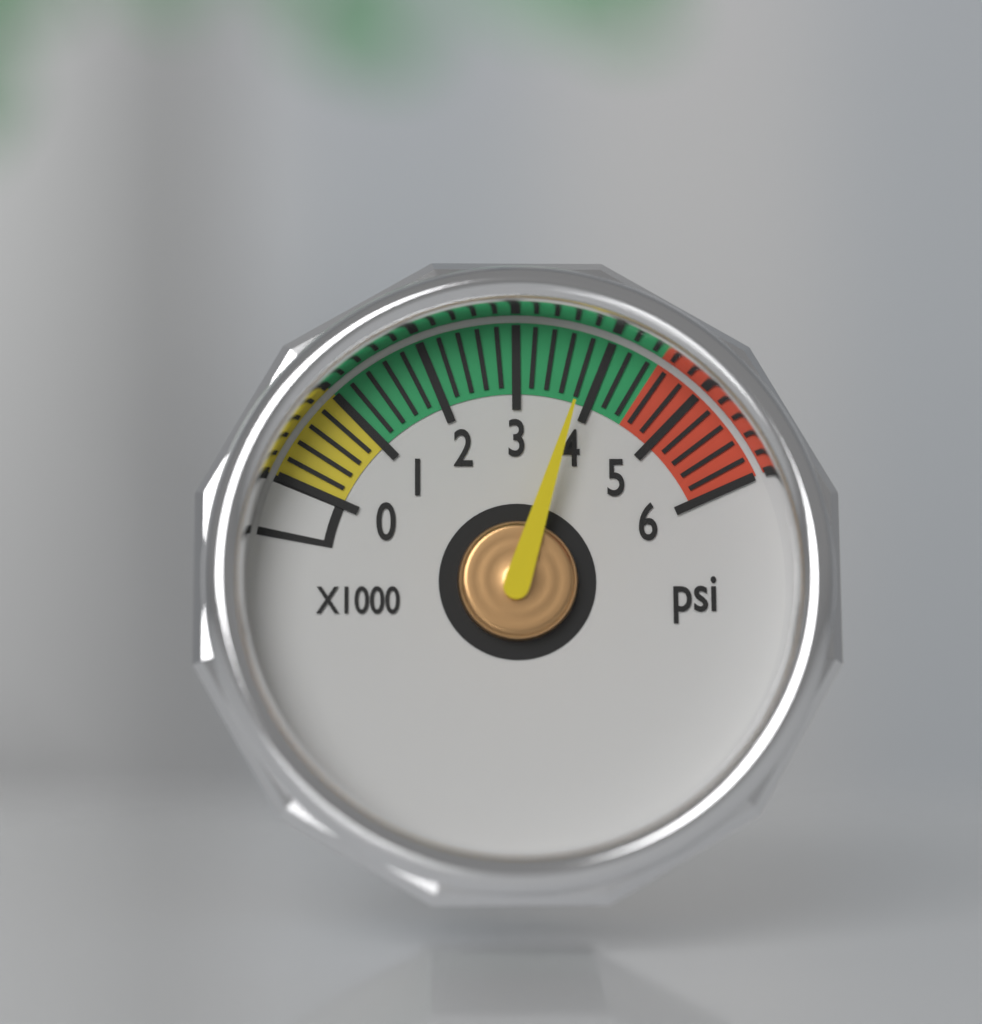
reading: 3800 psi
